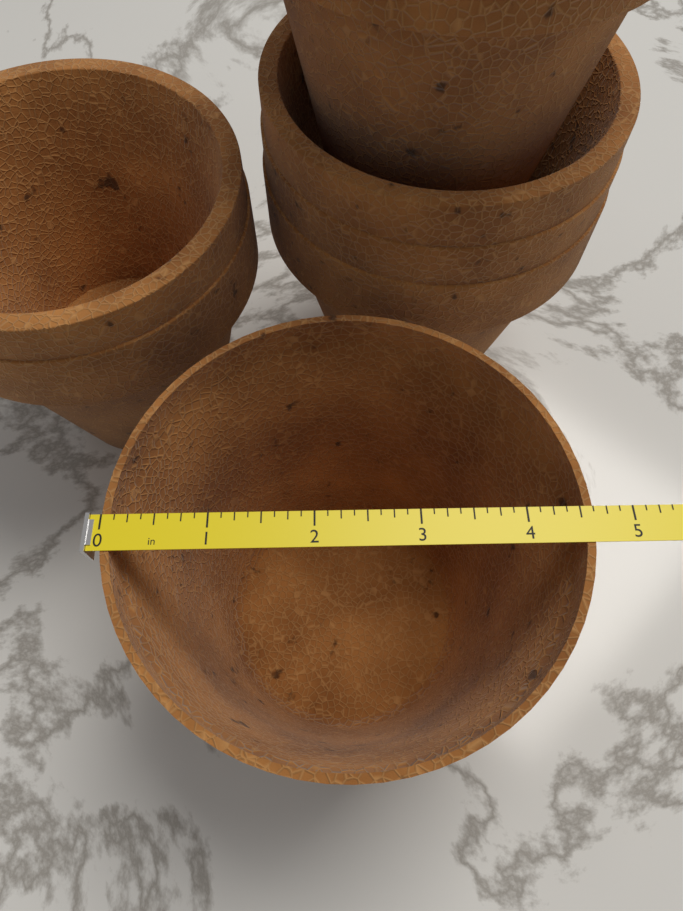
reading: 4.625 in
